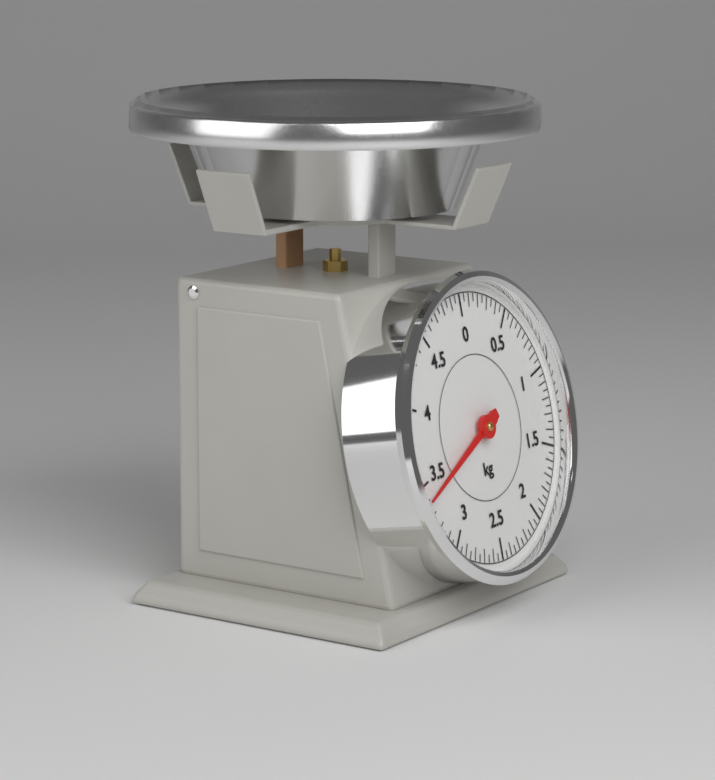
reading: 3.40 kg
